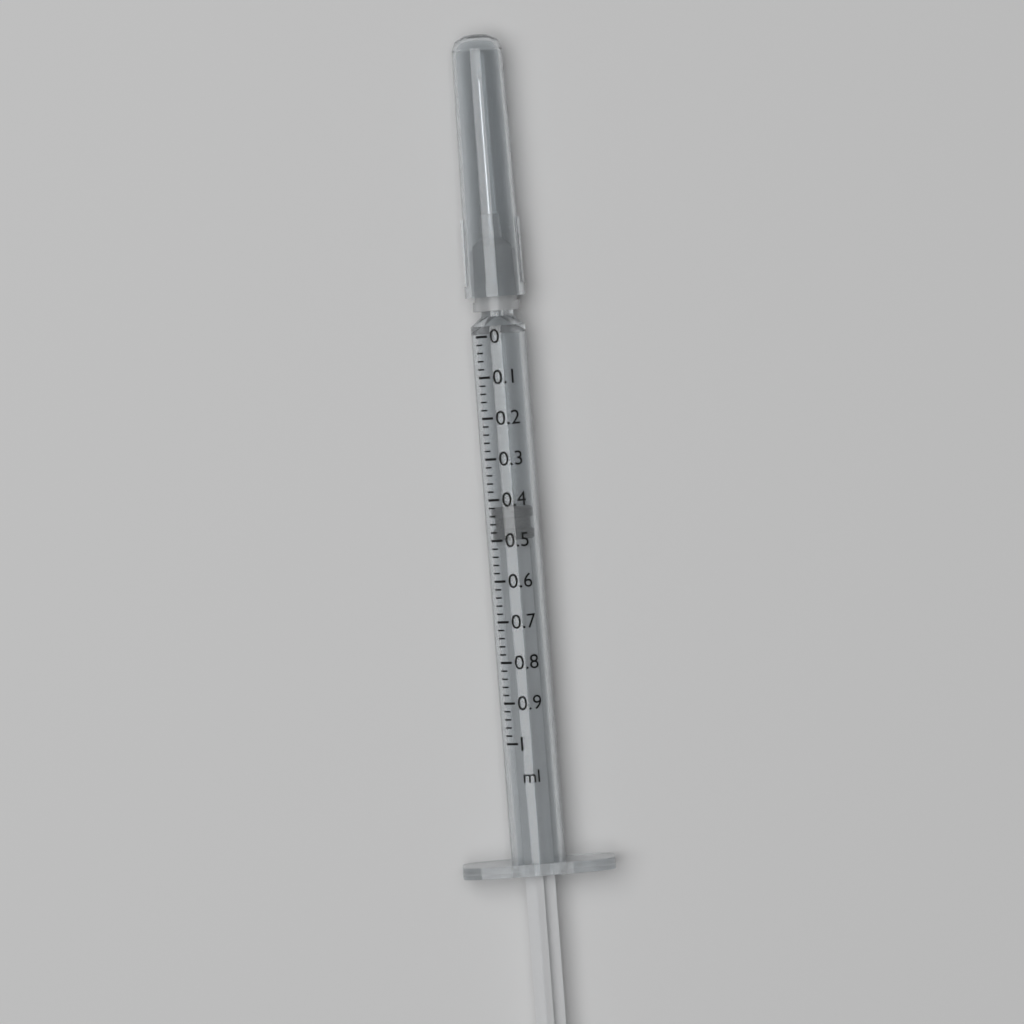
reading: 0.42 ml
